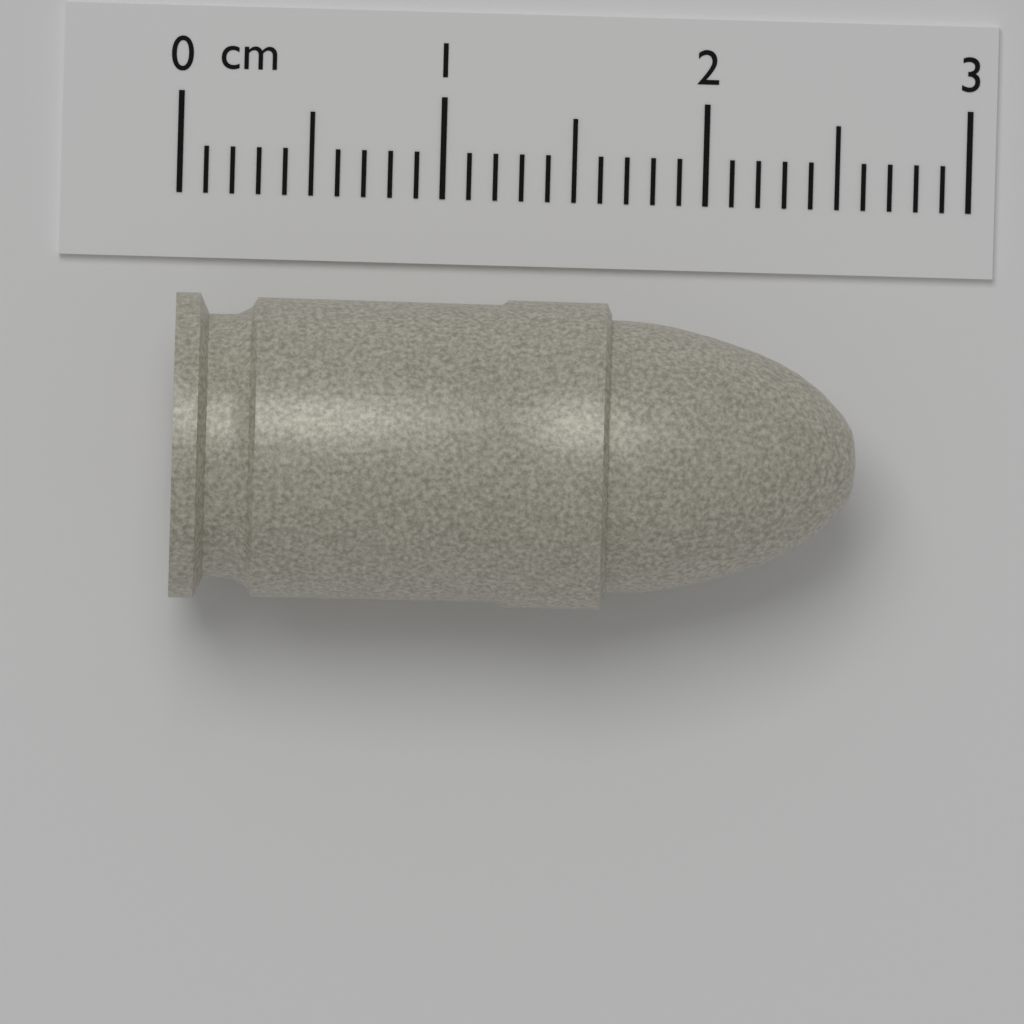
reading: 2.6 cm
